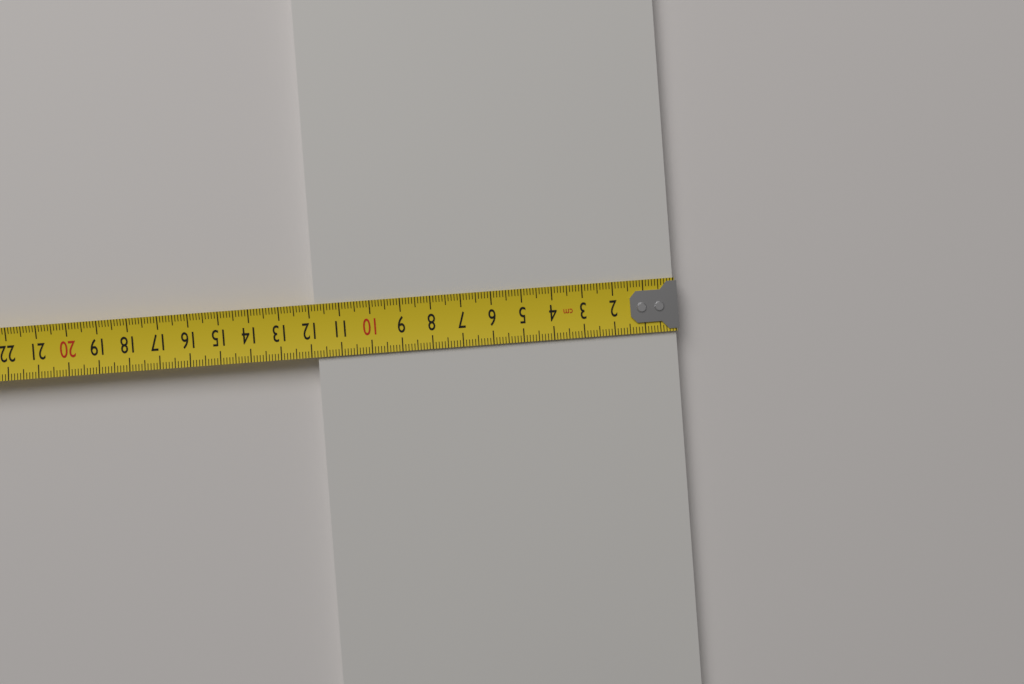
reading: 11.8 cm
